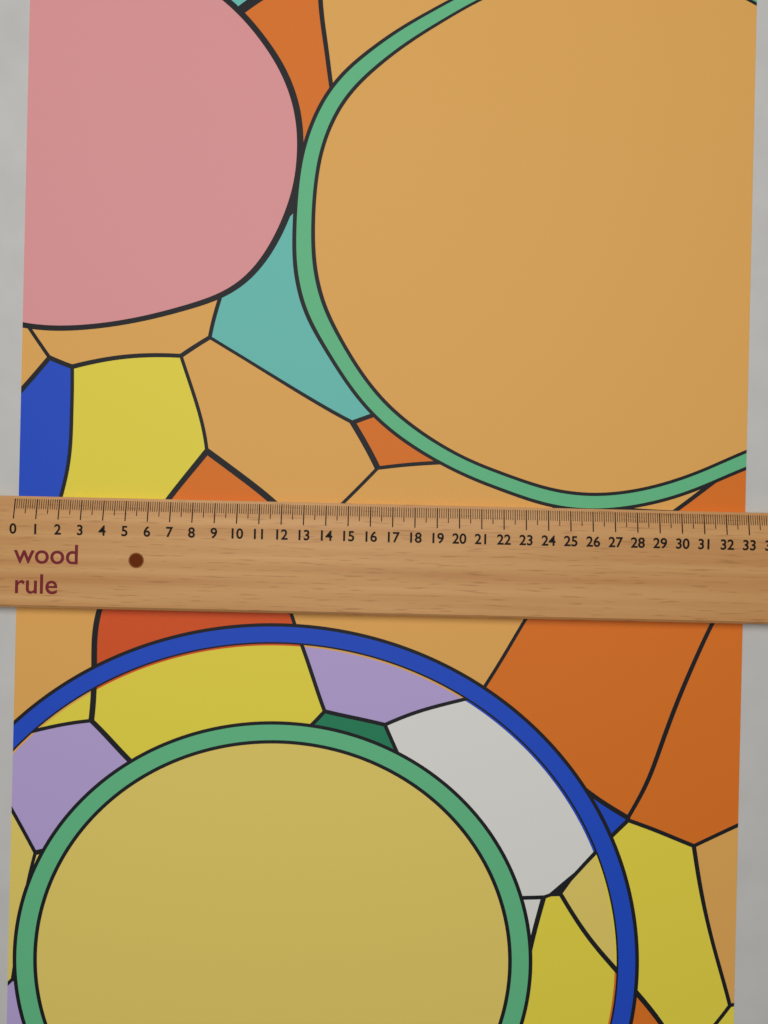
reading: 33.0 (no unit)
